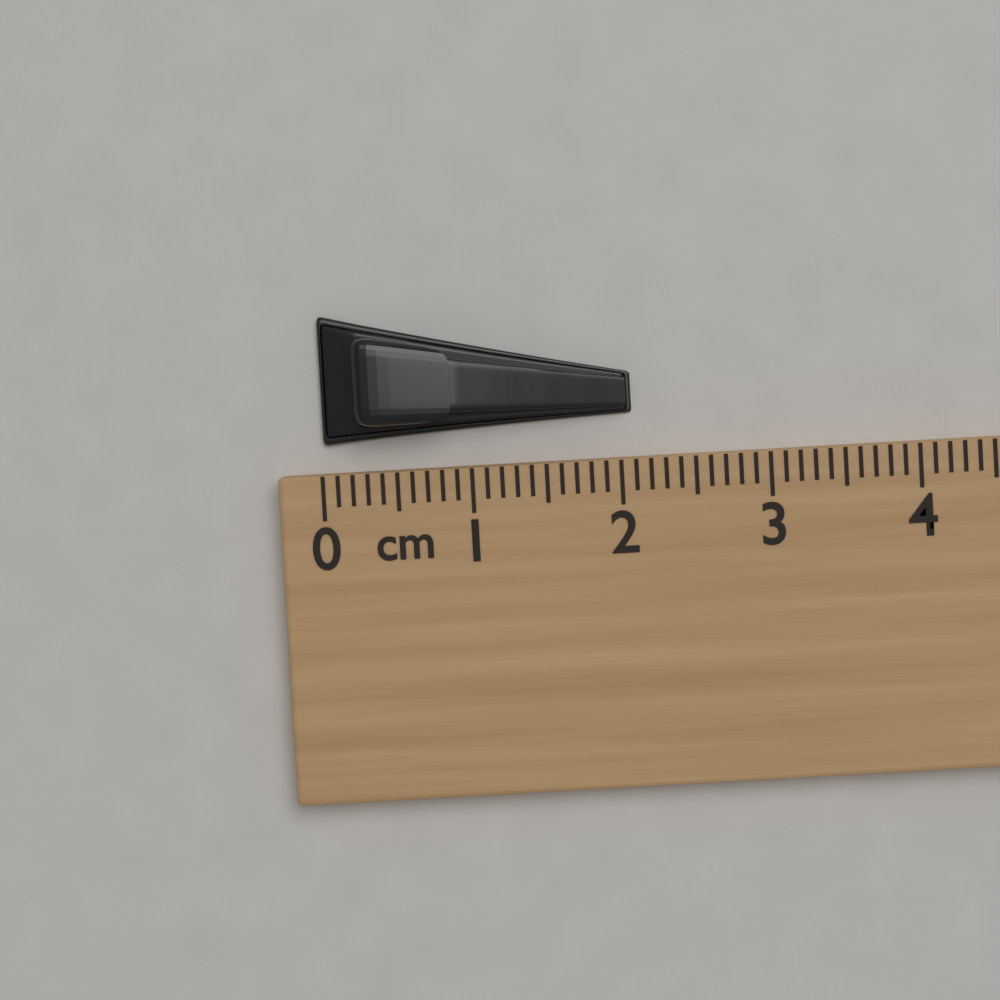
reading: 2.1 cm
